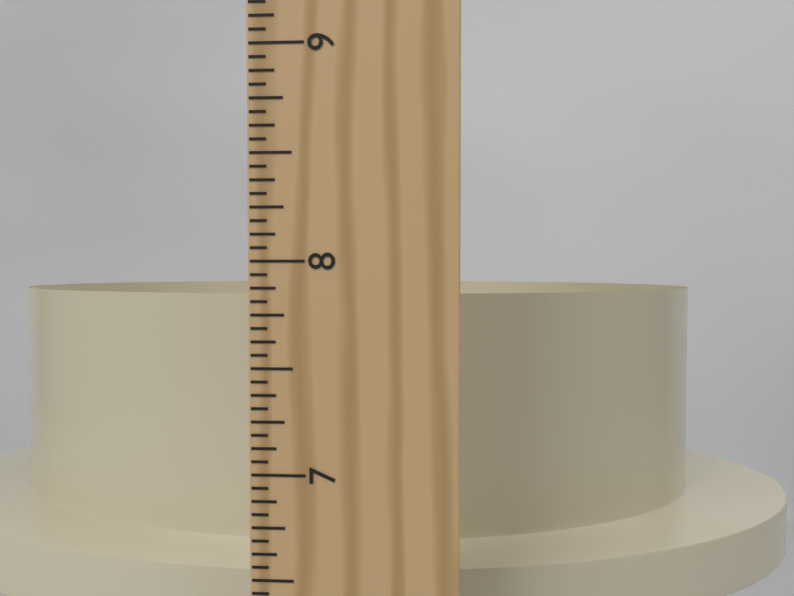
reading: 7.8125 in
